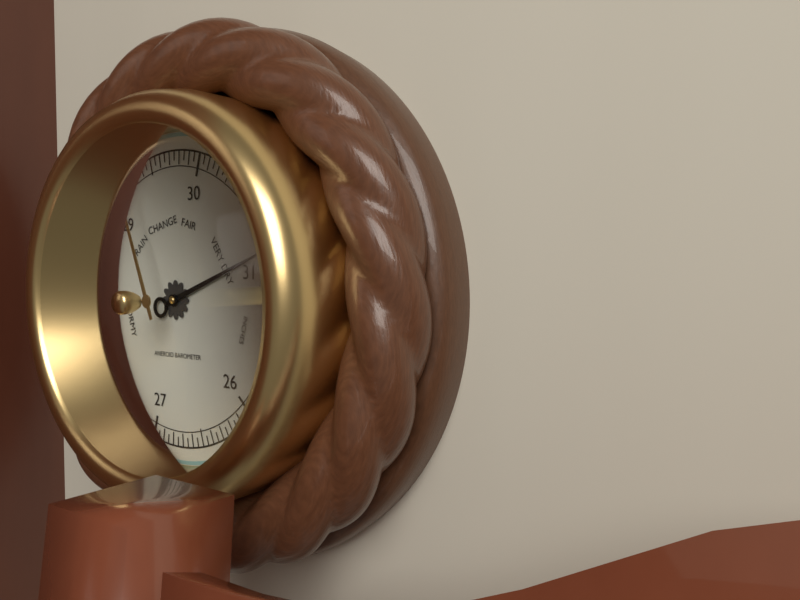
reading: 30.90 inHg
